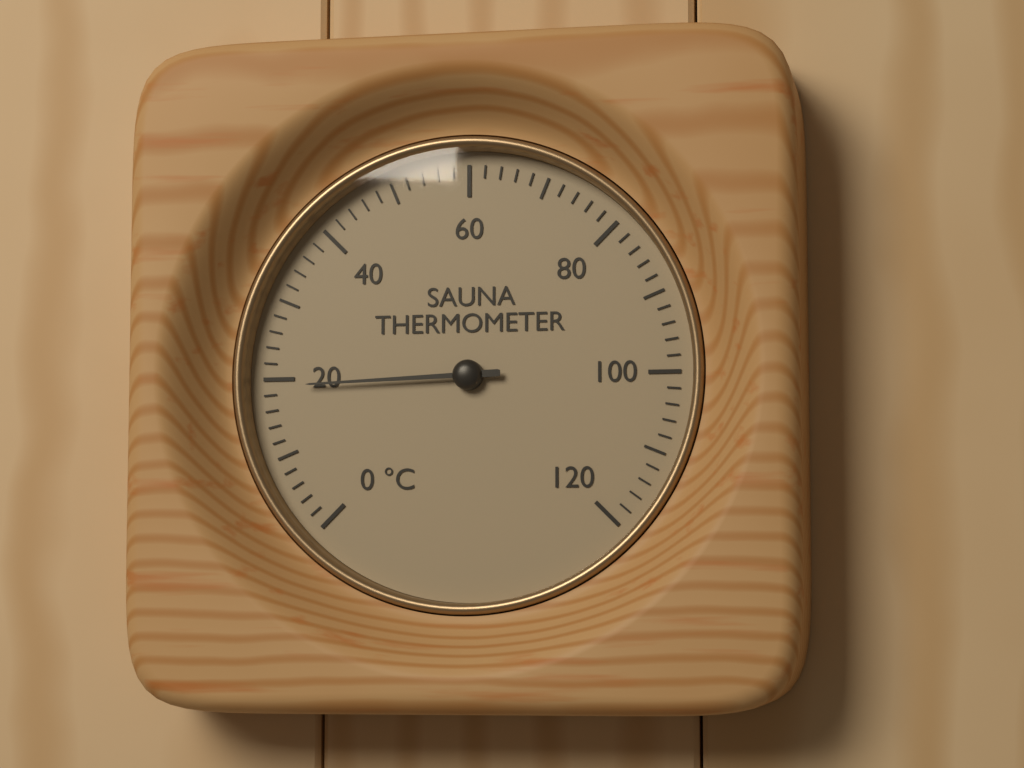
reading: 19 °C
